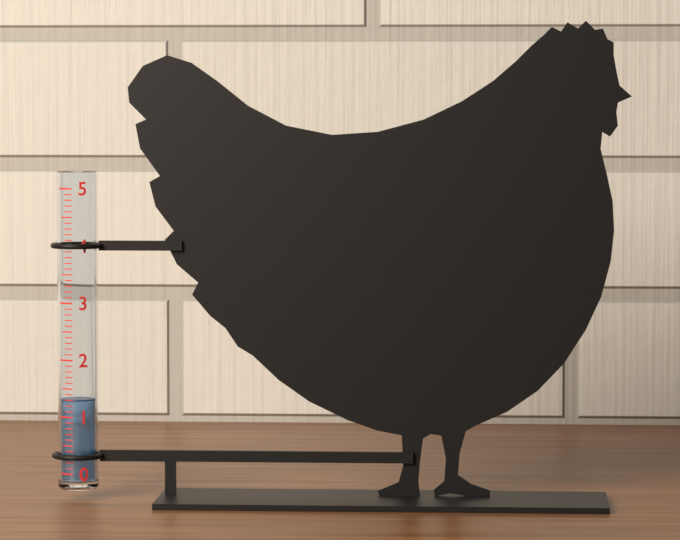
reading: 1.3 (no unit)
